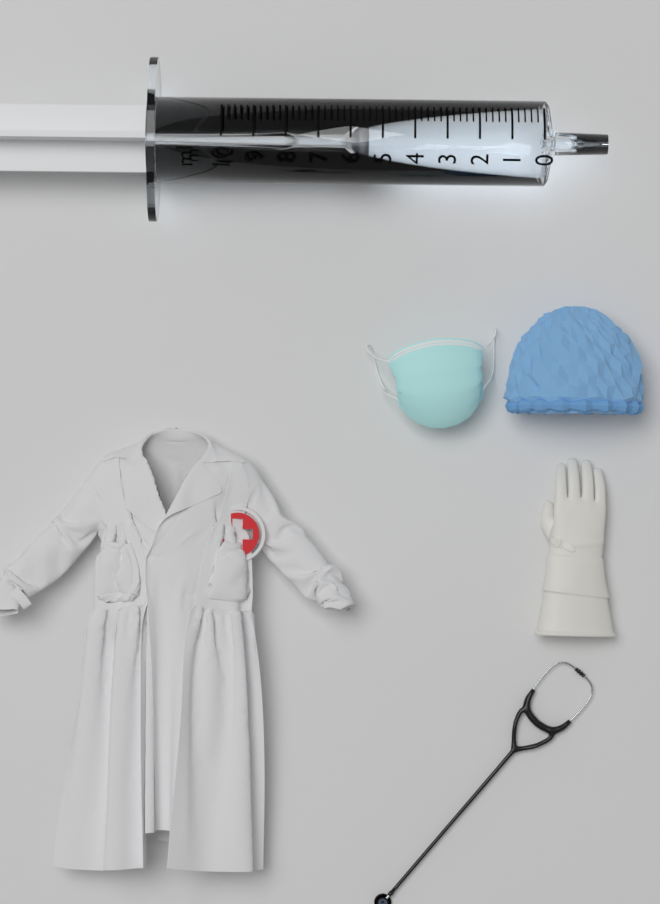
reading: 5.4 ml
